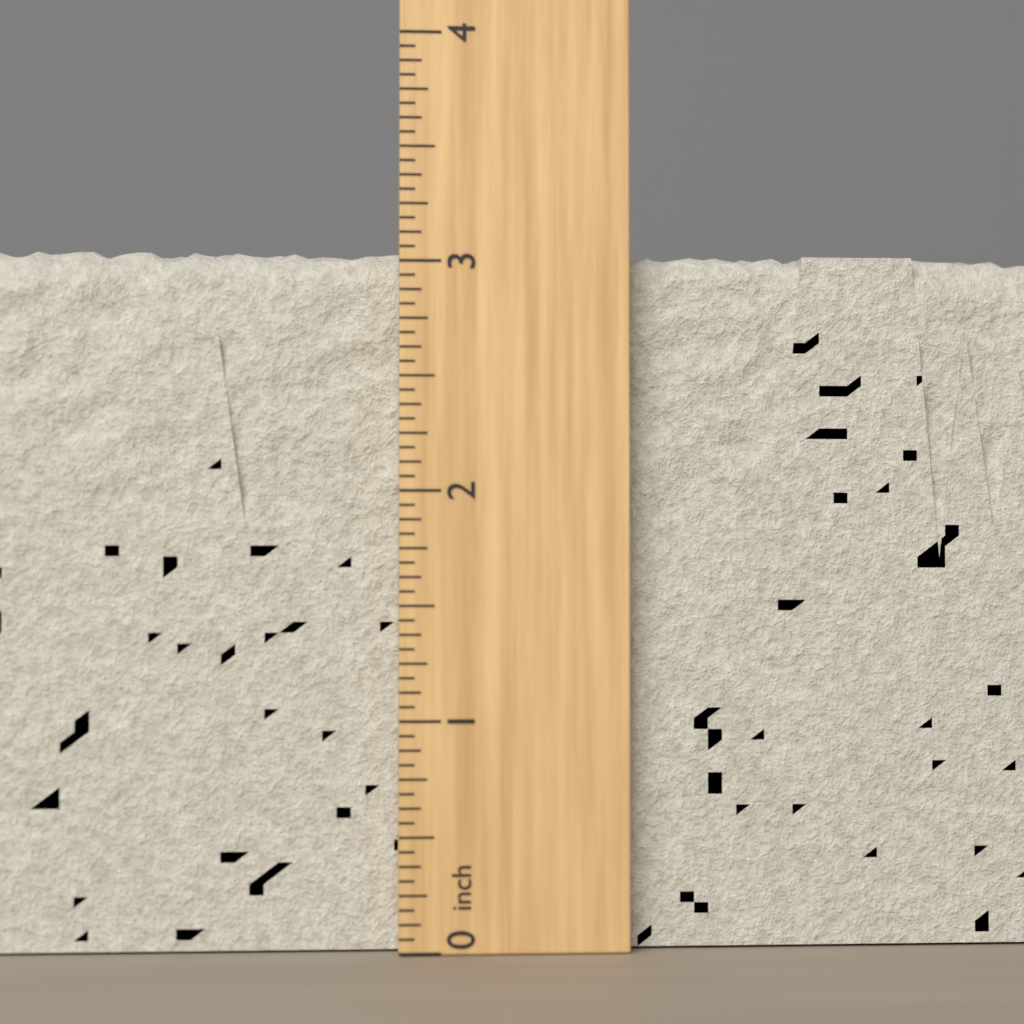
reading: 3.0625 inch
